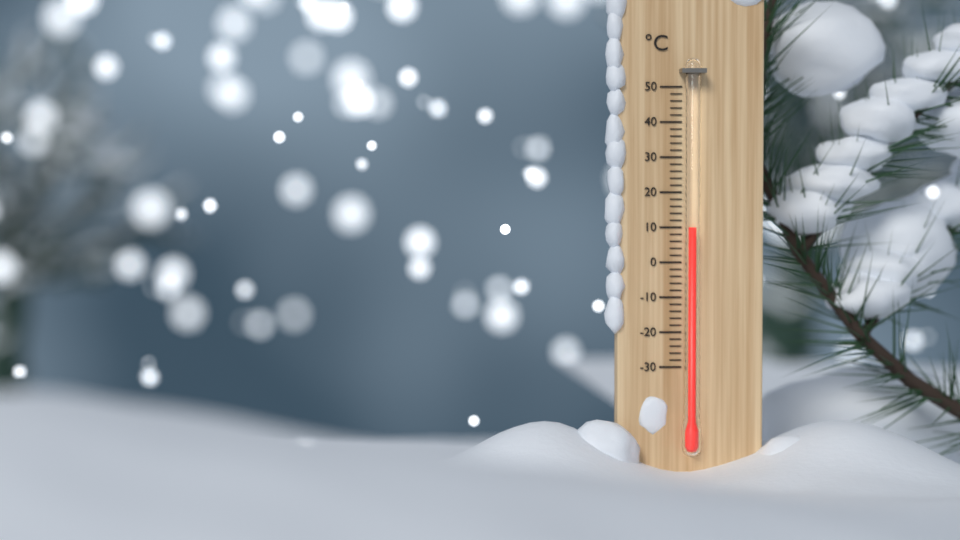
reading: 10 °C
